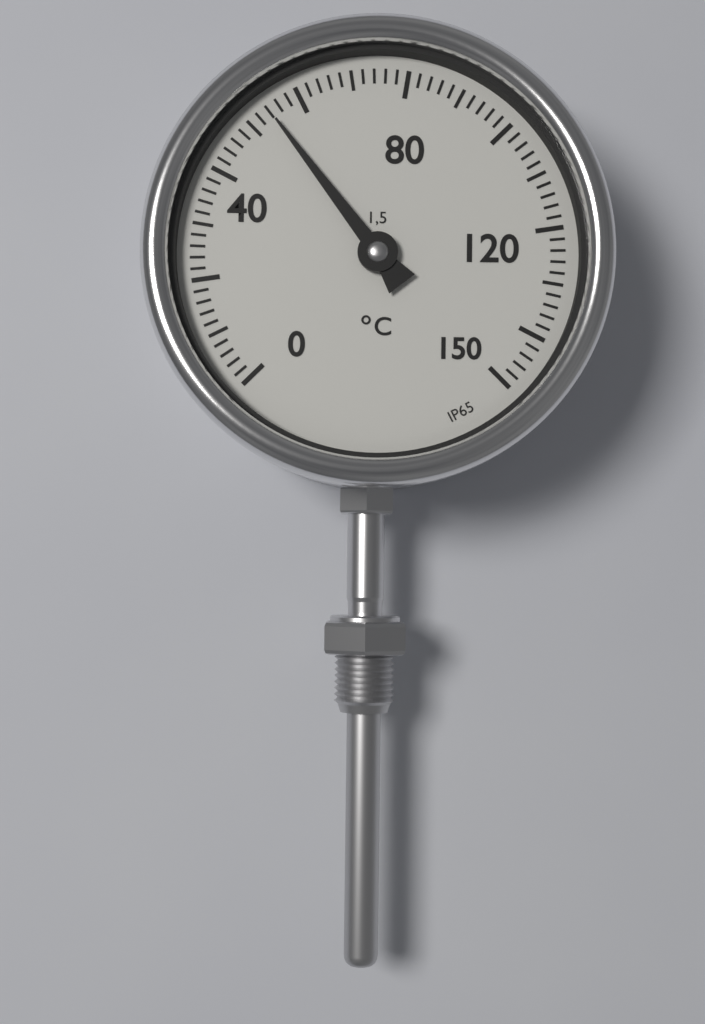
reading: 54 °C
